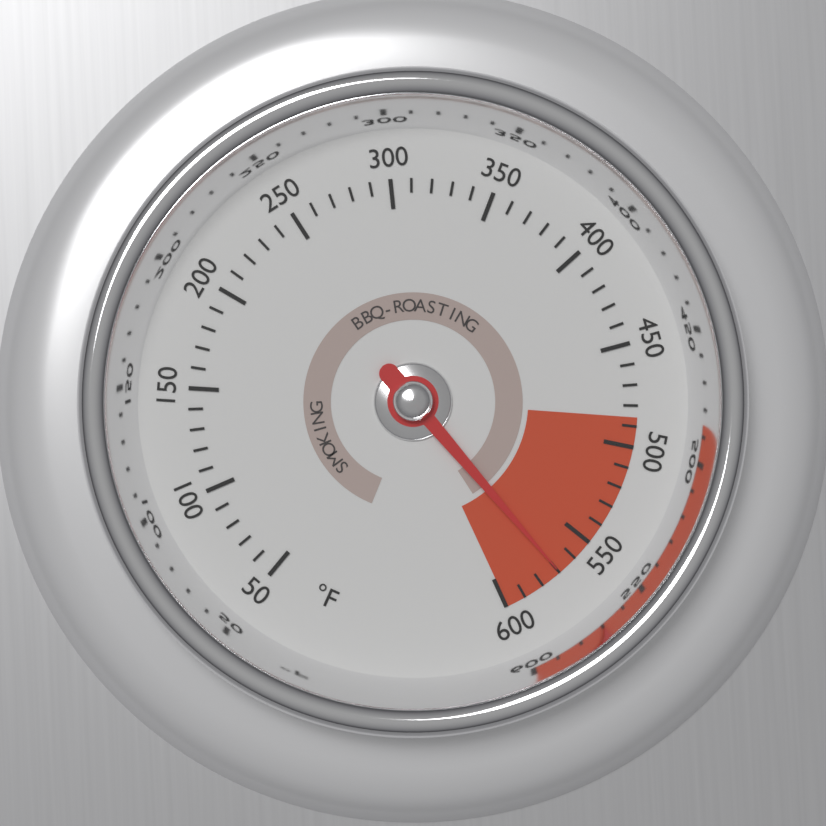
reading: 570 °F
